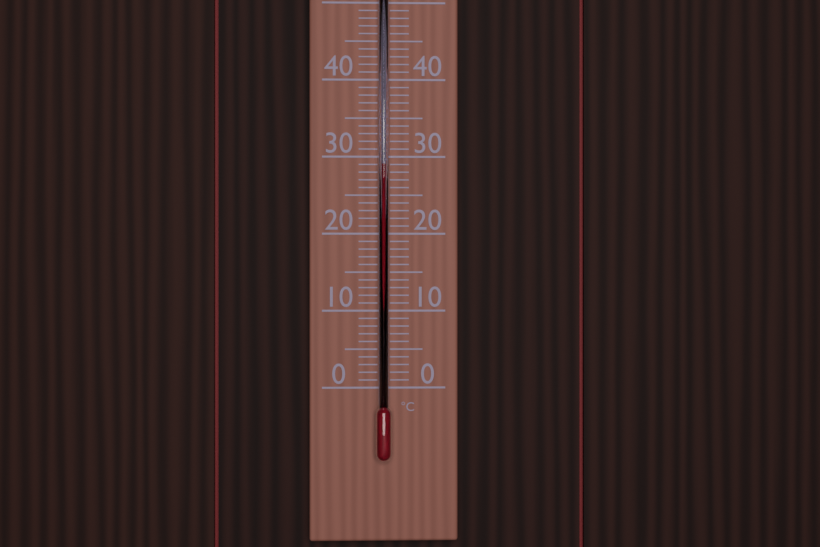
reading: 29 °C
